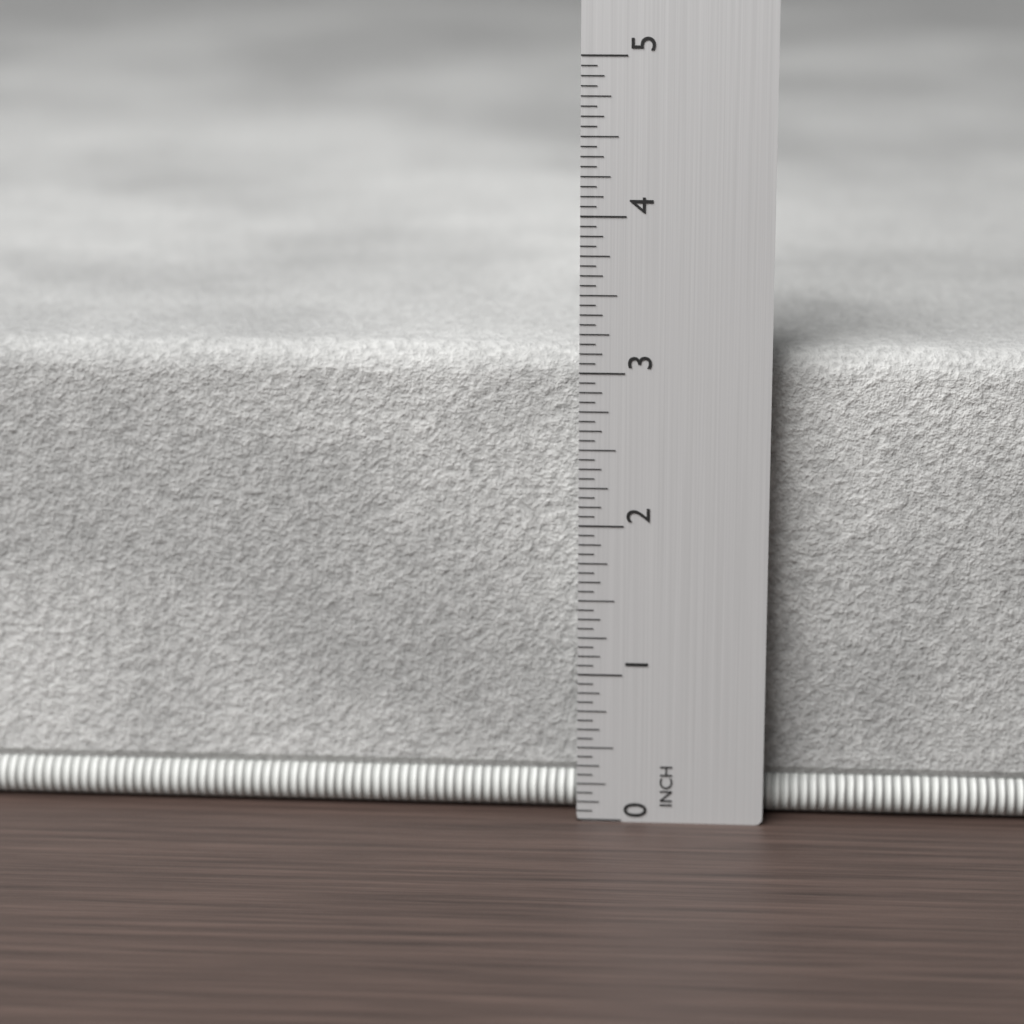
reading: 3.1250 in
